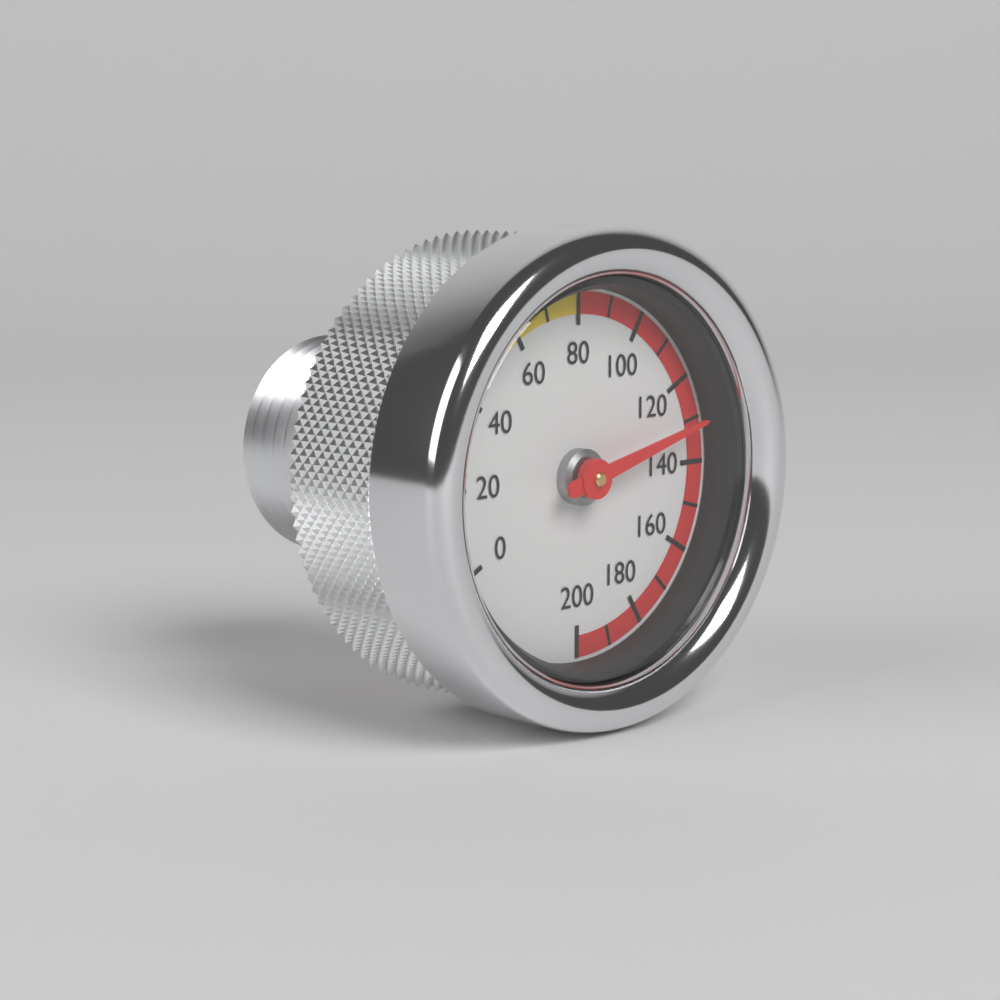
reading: 130 (no unit)
